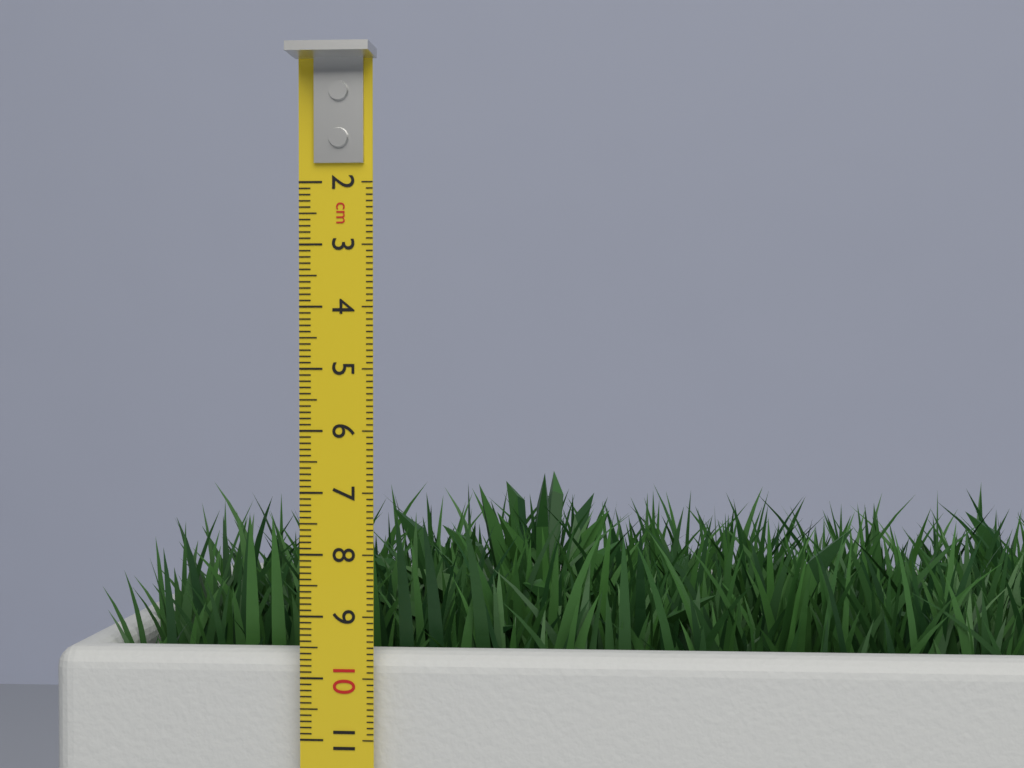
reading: 7.4 cm
